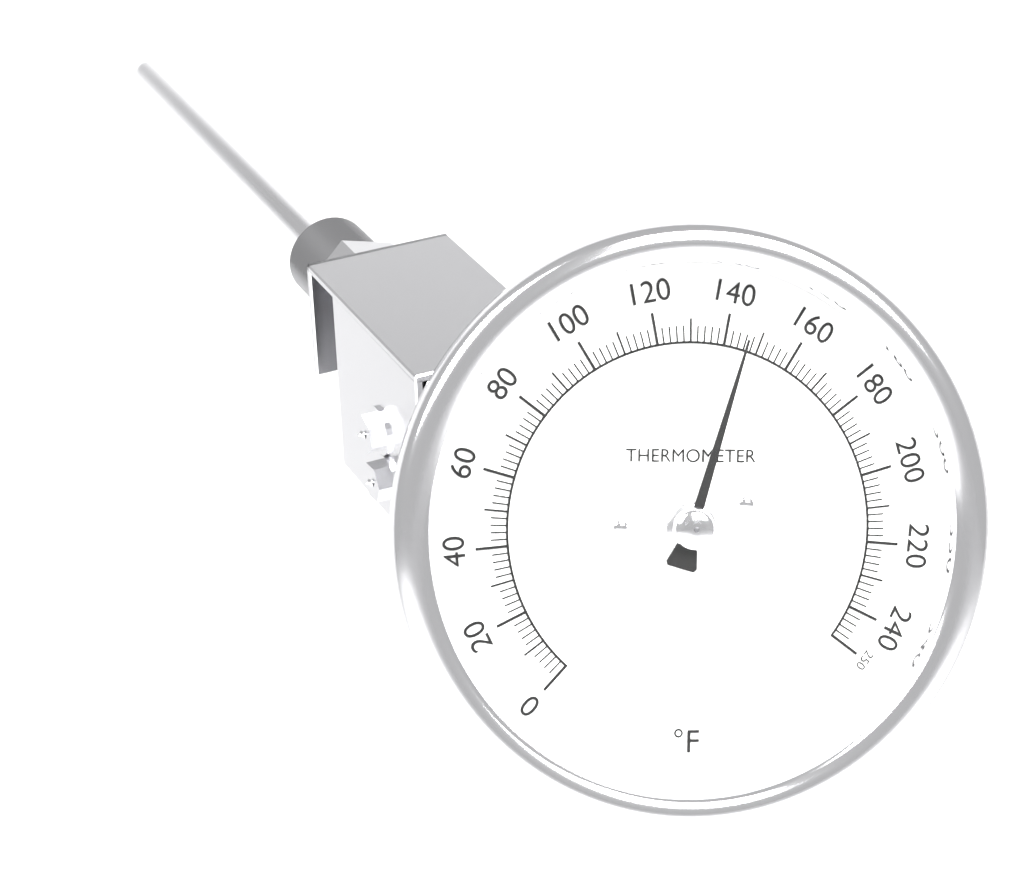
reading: 146 °F
